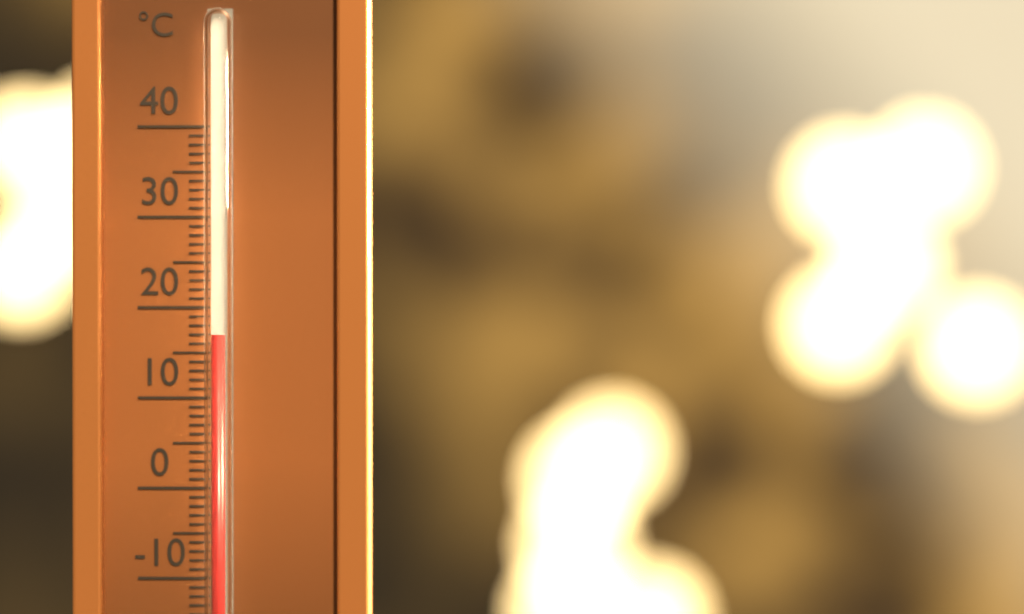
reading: 17 °C
